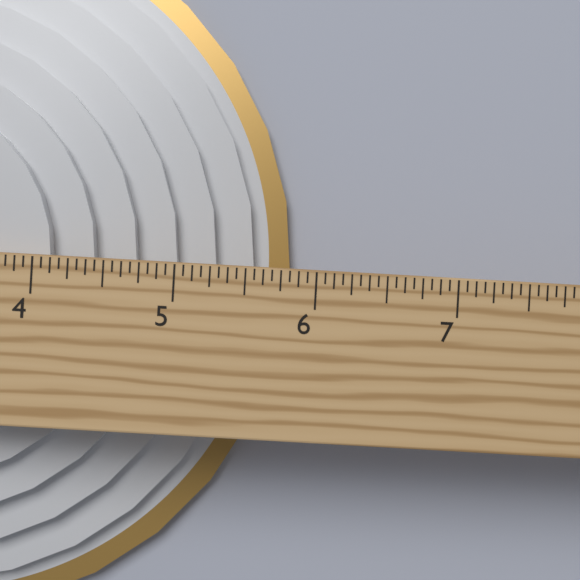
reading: 5.8125 in
